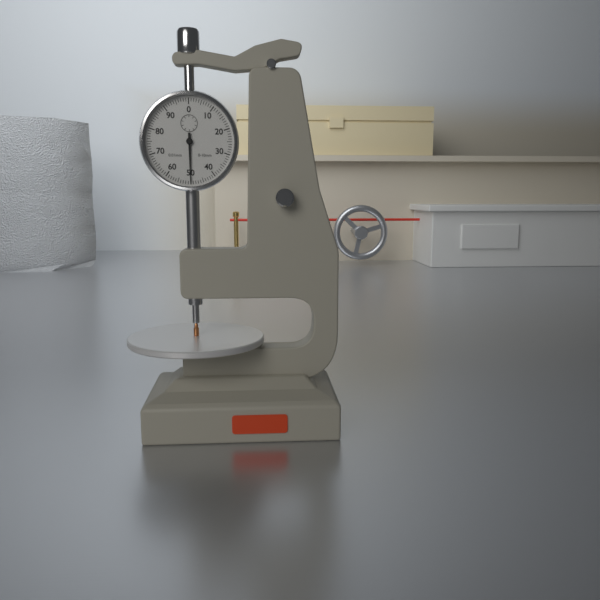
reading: 0.50 mm
